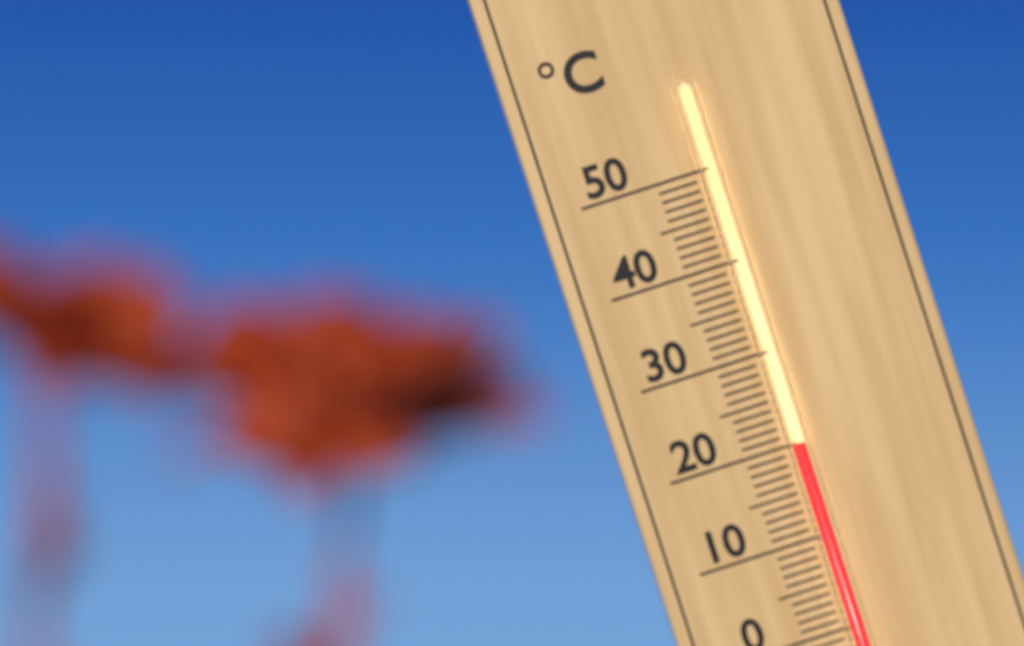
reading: 20 °C
